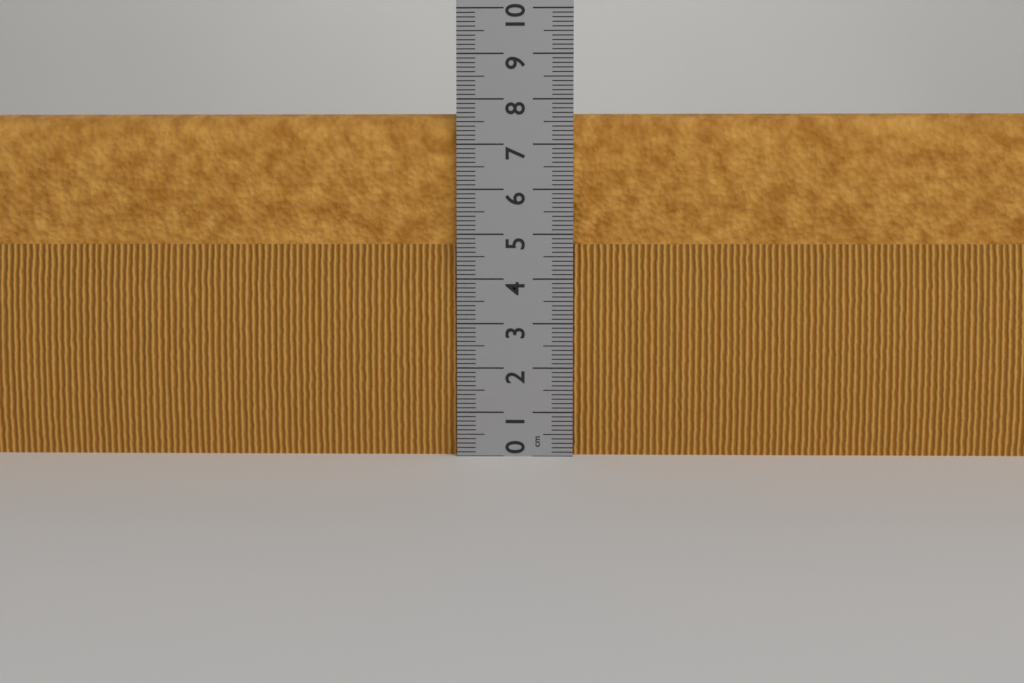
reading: 7.7 cm
